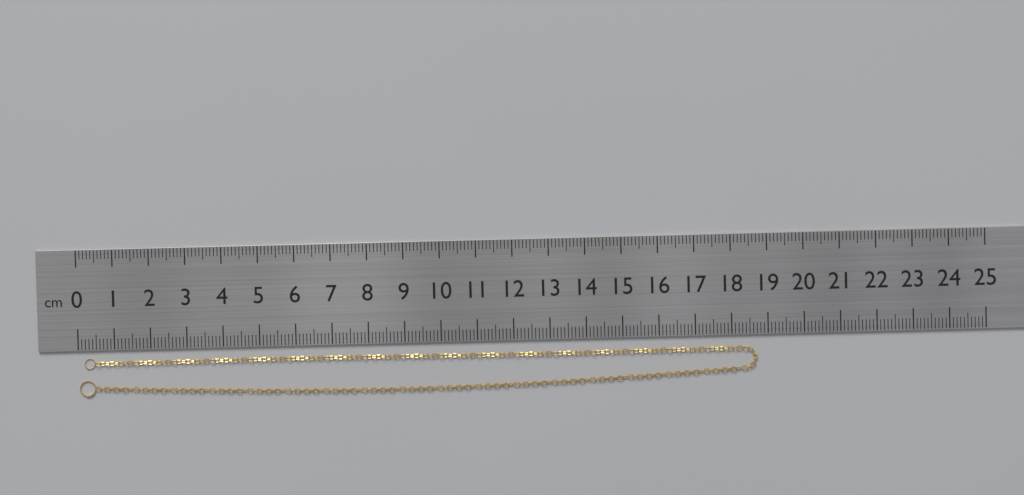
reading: 18.7 cm
